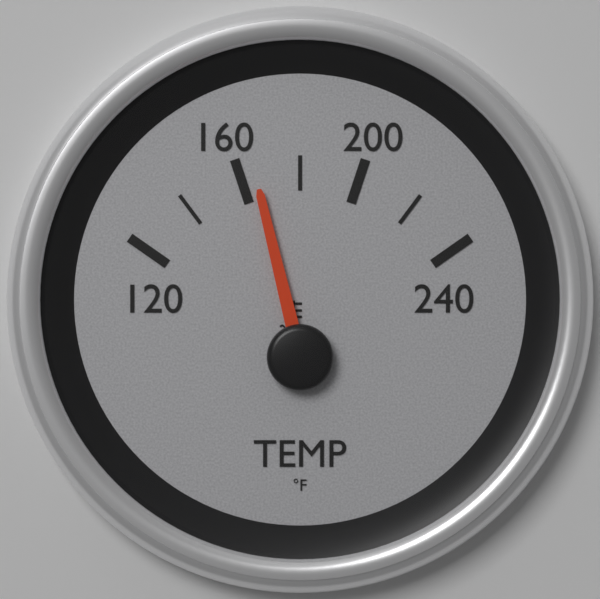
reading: 165 °F
